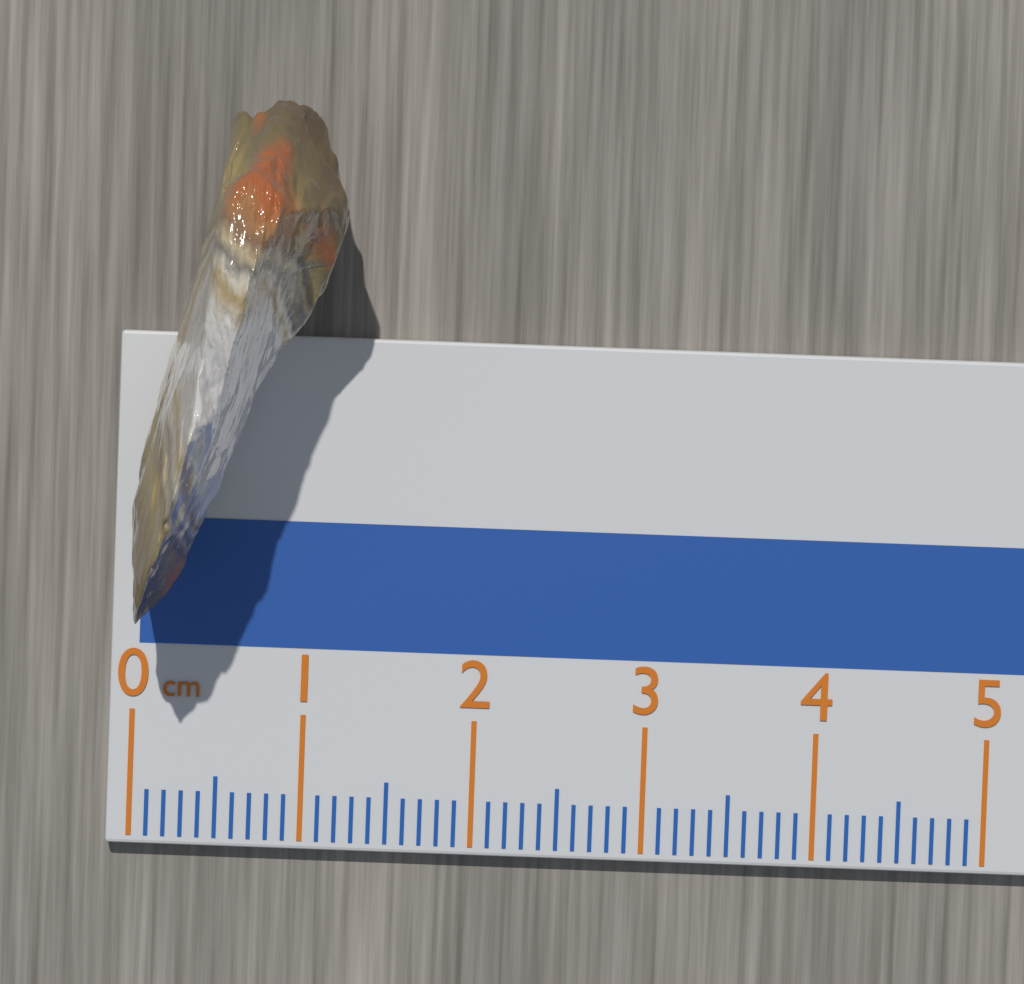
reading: 1.2 cm
